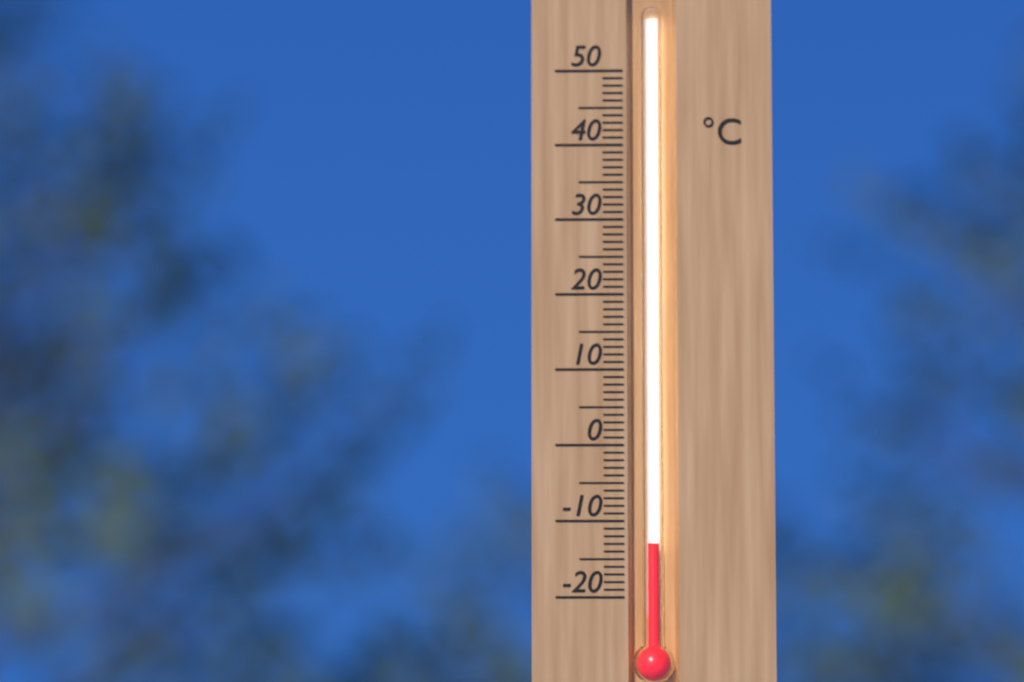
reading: -13 °C
